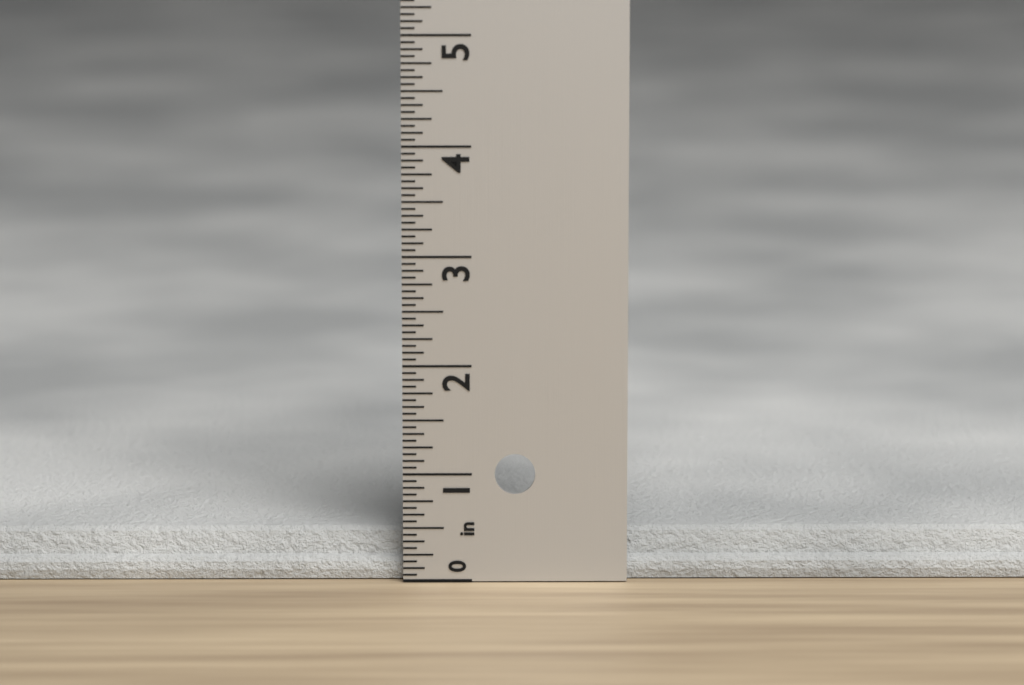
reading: 0.4375 in
